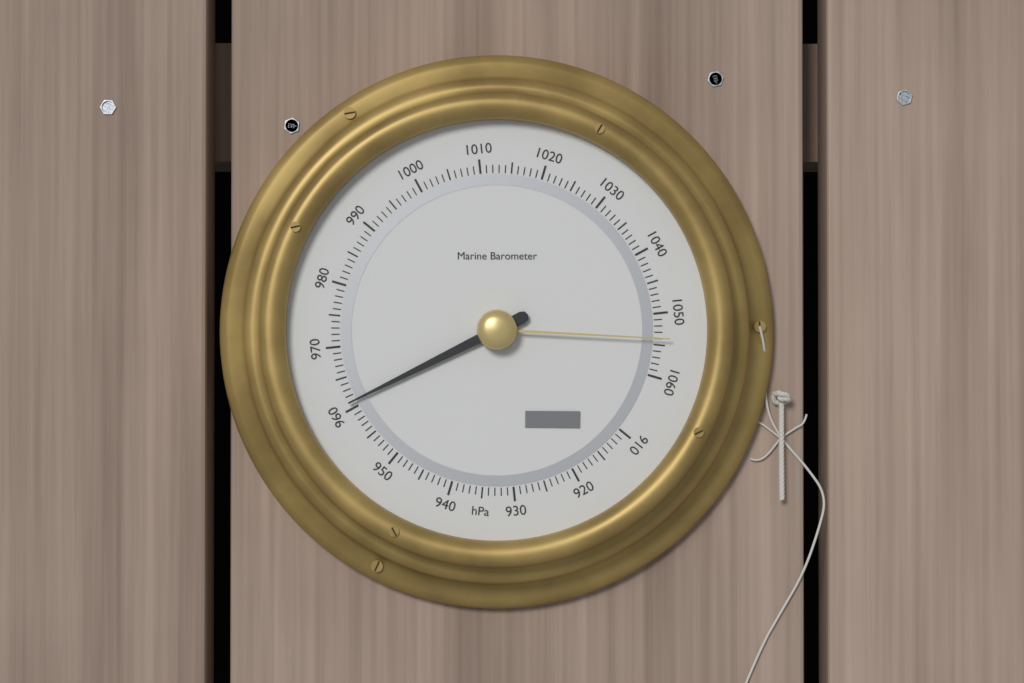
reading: 961 hPa
